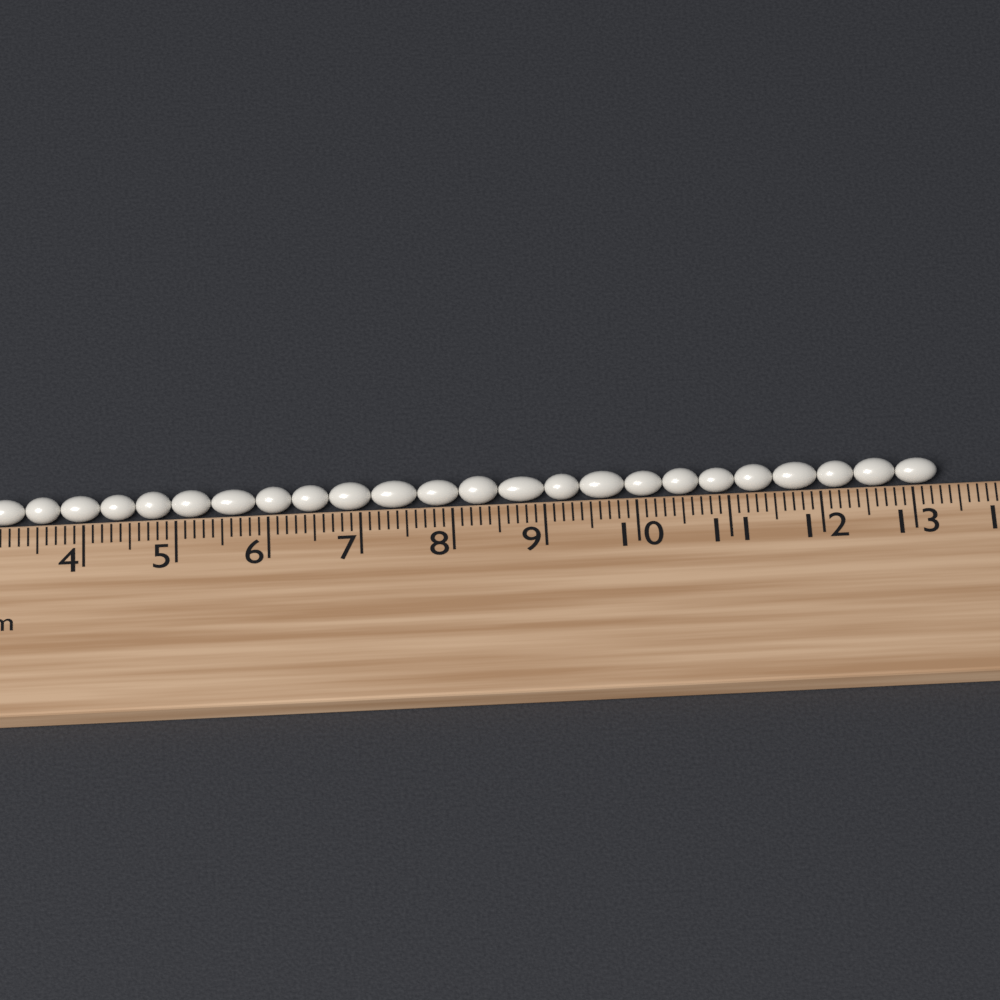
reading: 13.3 cm
